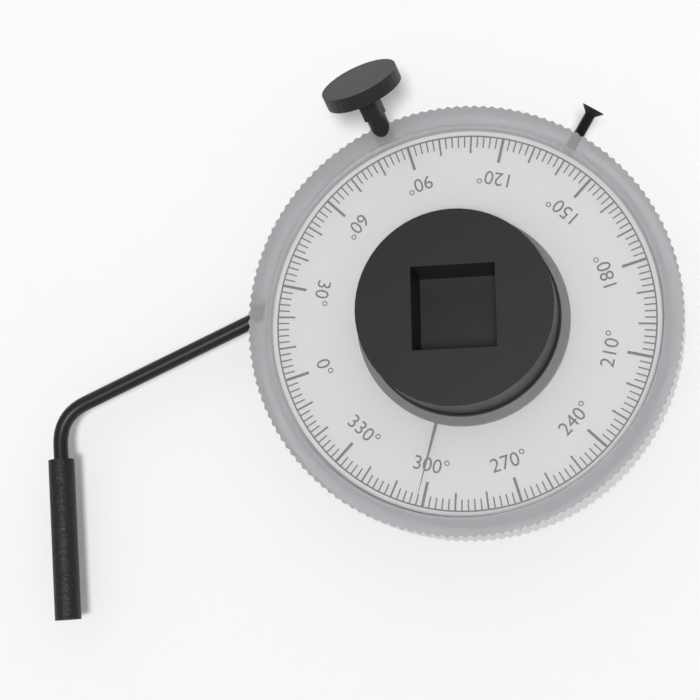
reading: 302 °
